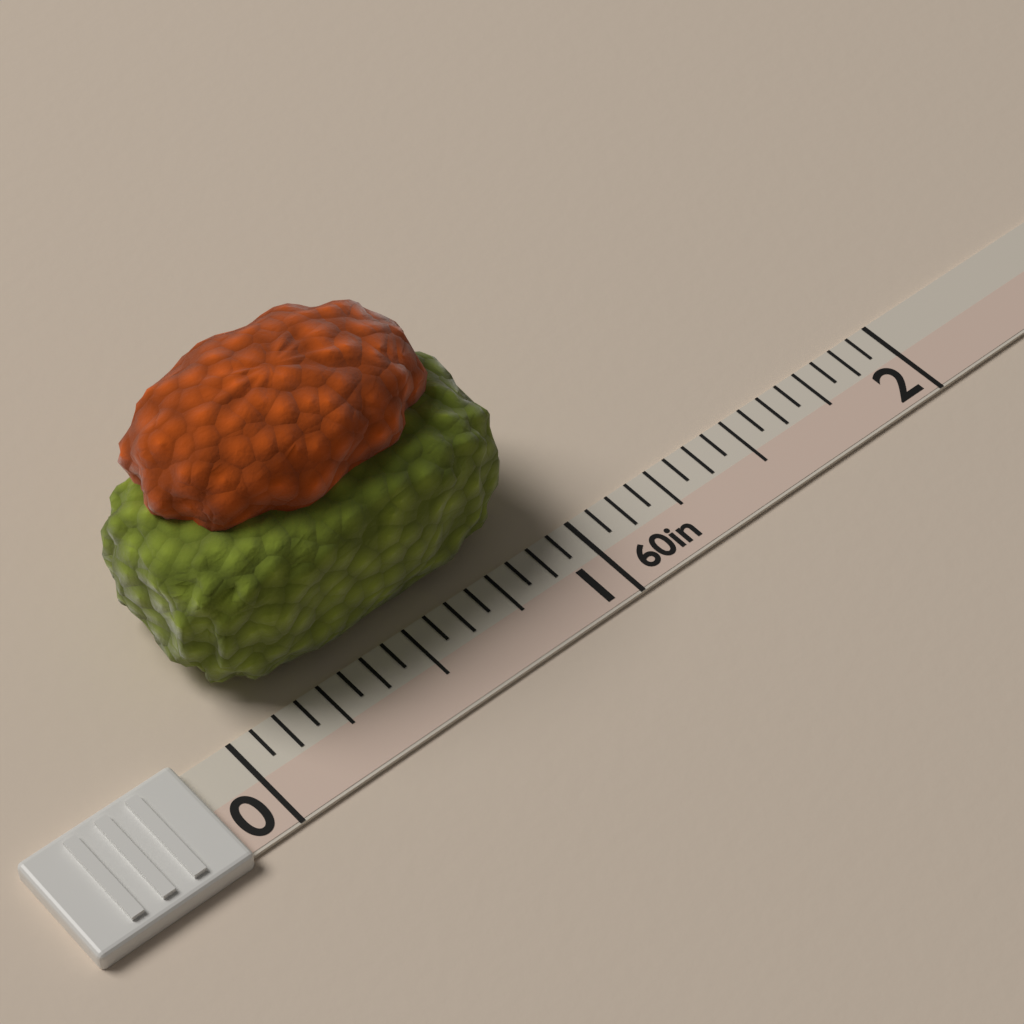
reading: 0.9375 in
